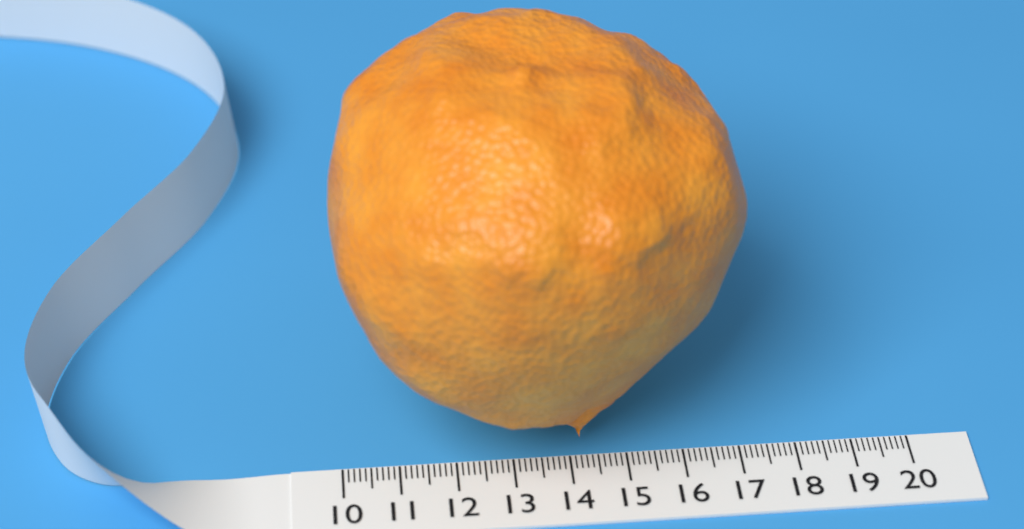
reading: 17.1 (no unit)
